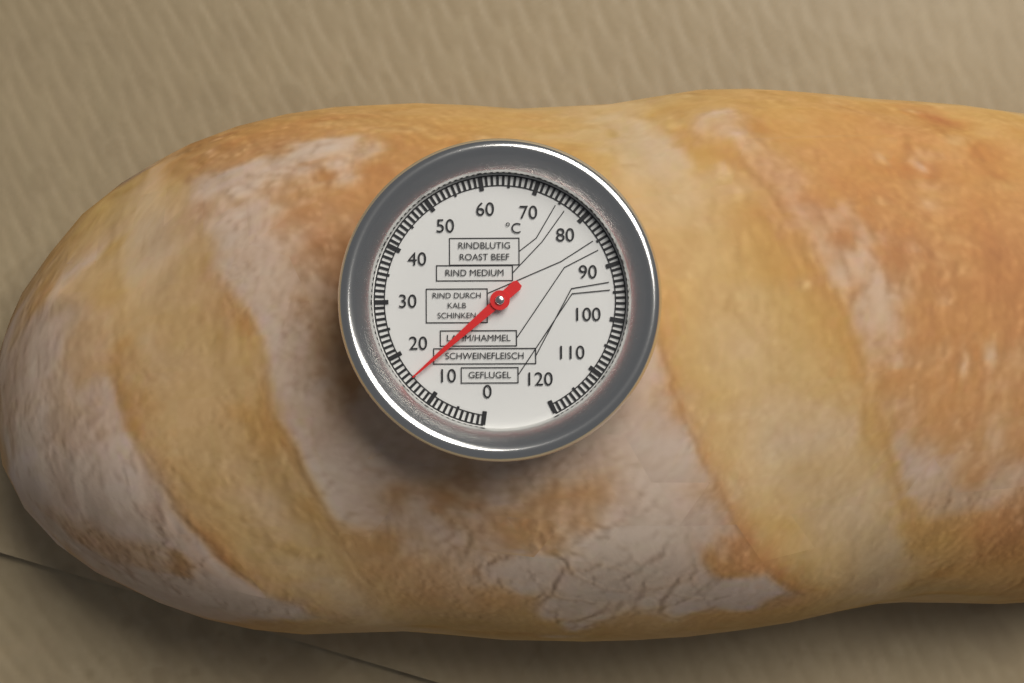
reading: 15 °C
